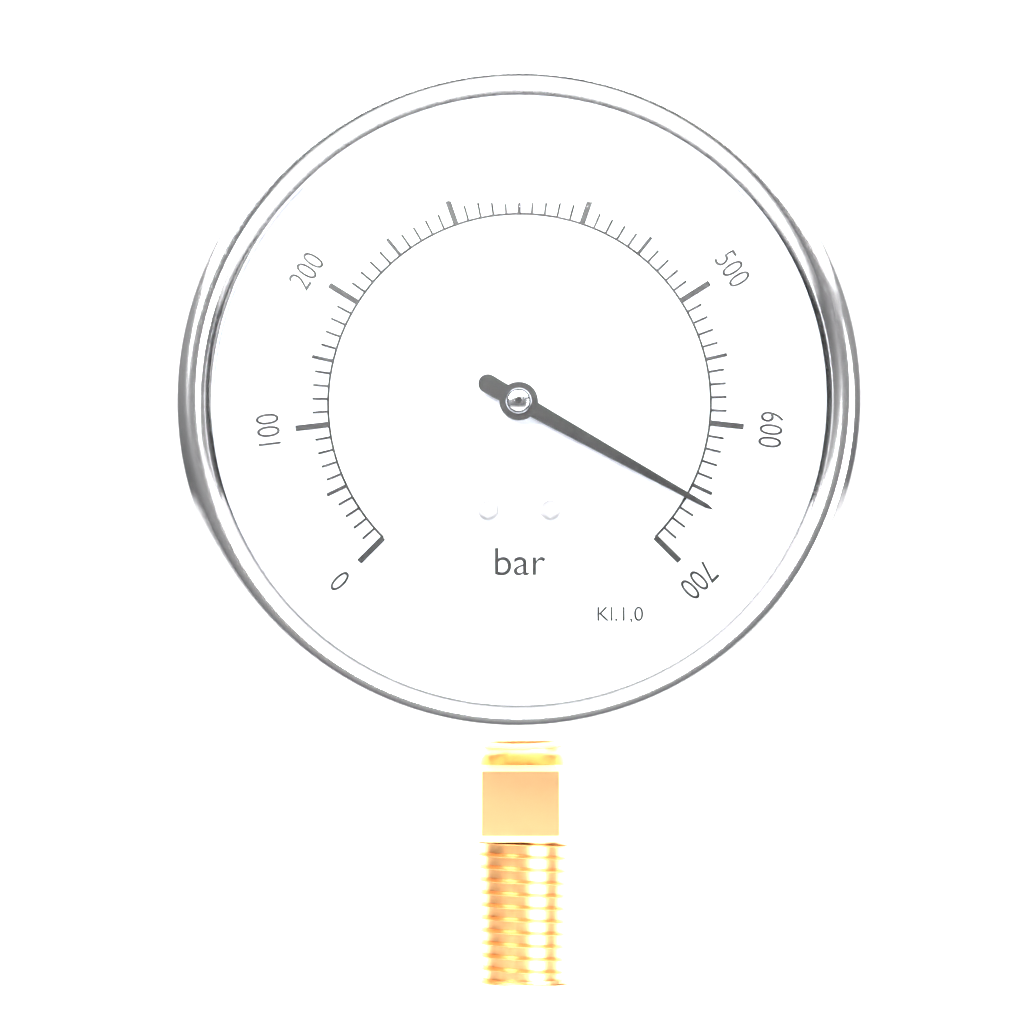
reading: 660 bar
